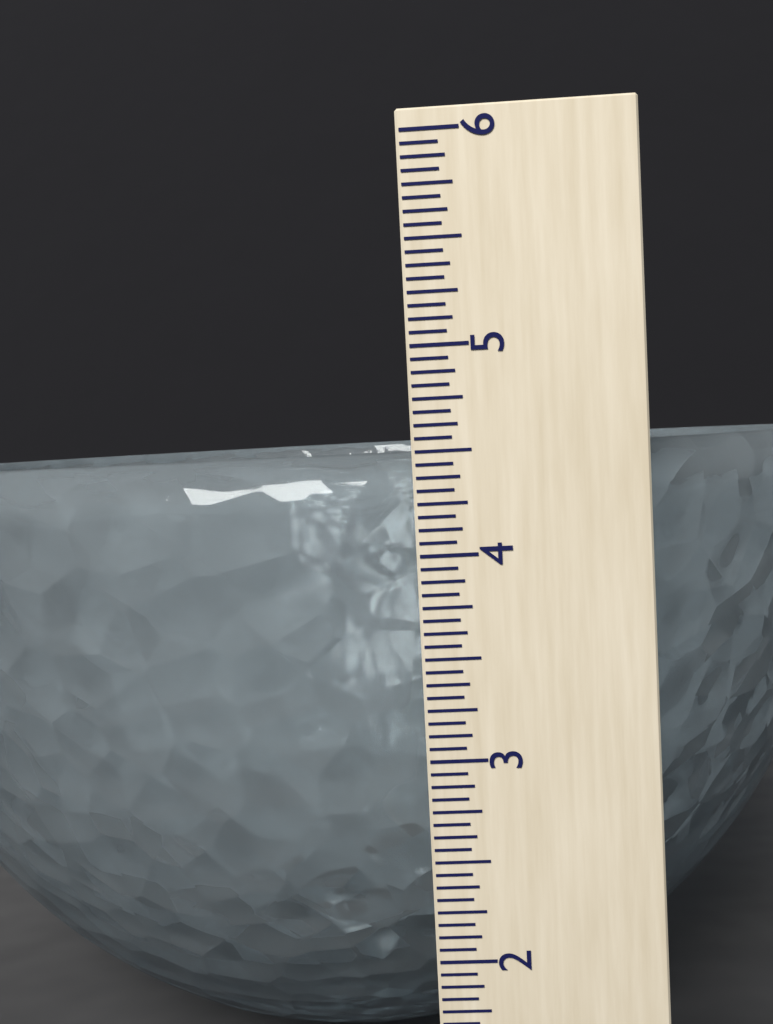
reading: 4.5000 (no unit)
